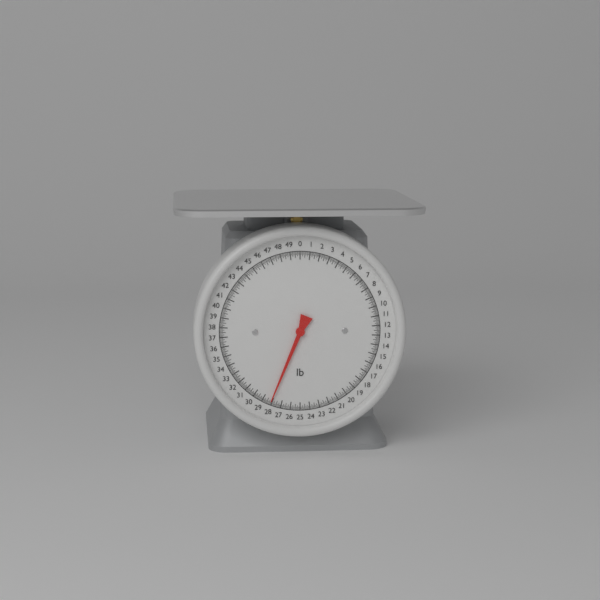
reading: 28.125 lb
